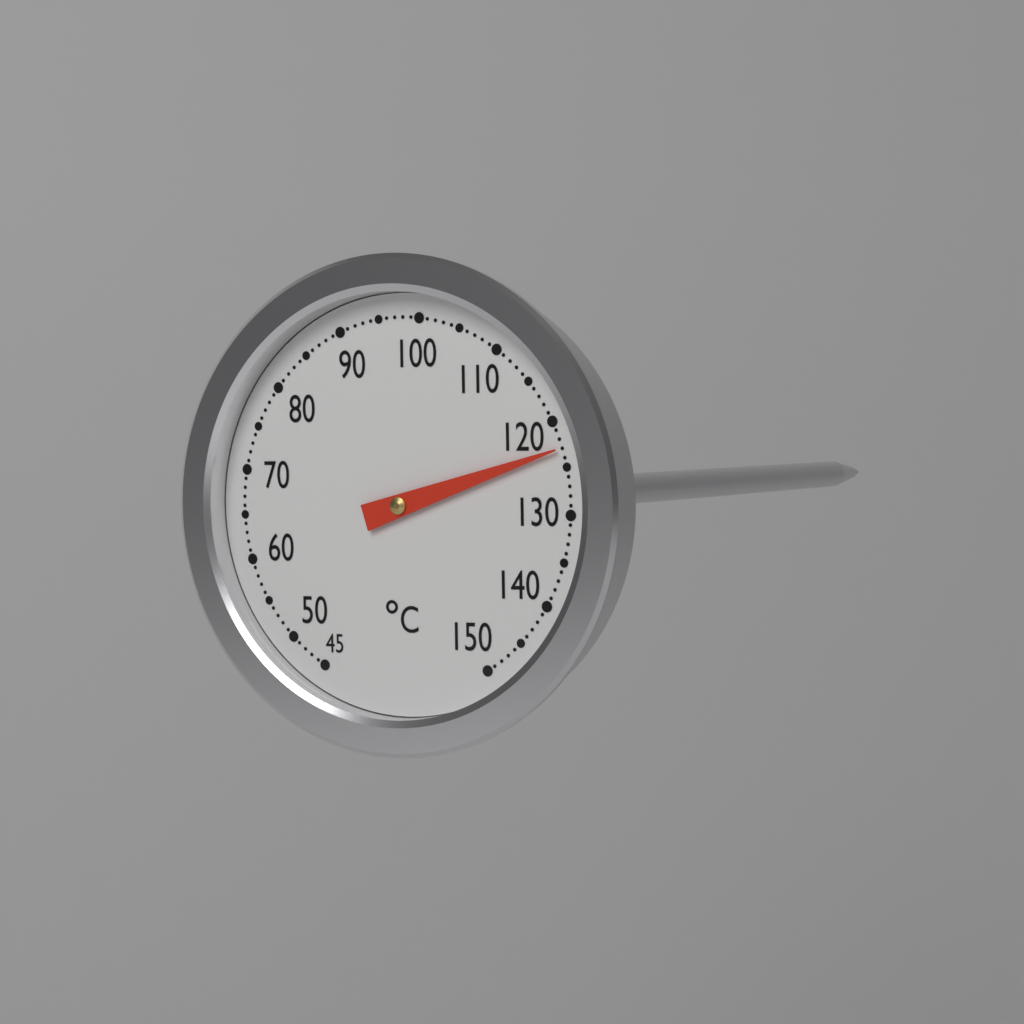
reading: 123 °C
